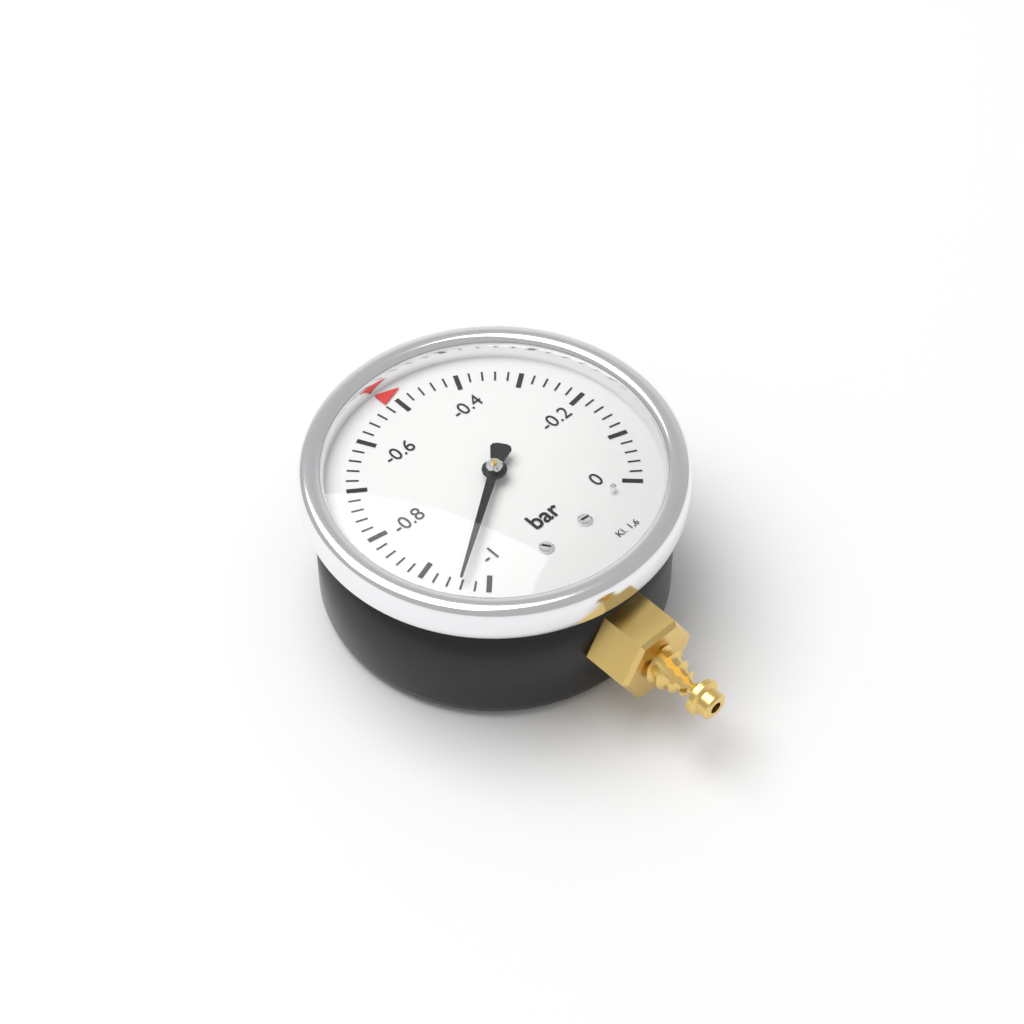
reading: -0.96 bar
